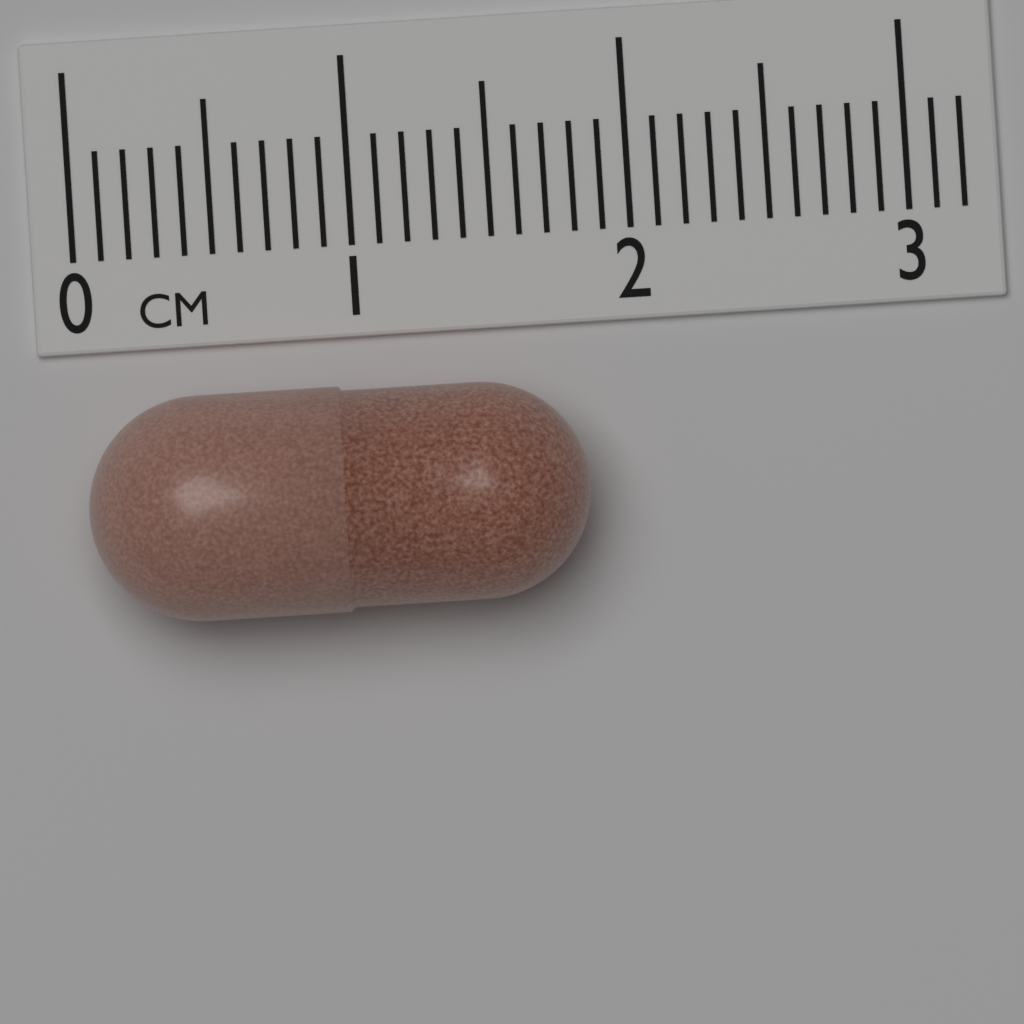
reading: 1.8 cm
